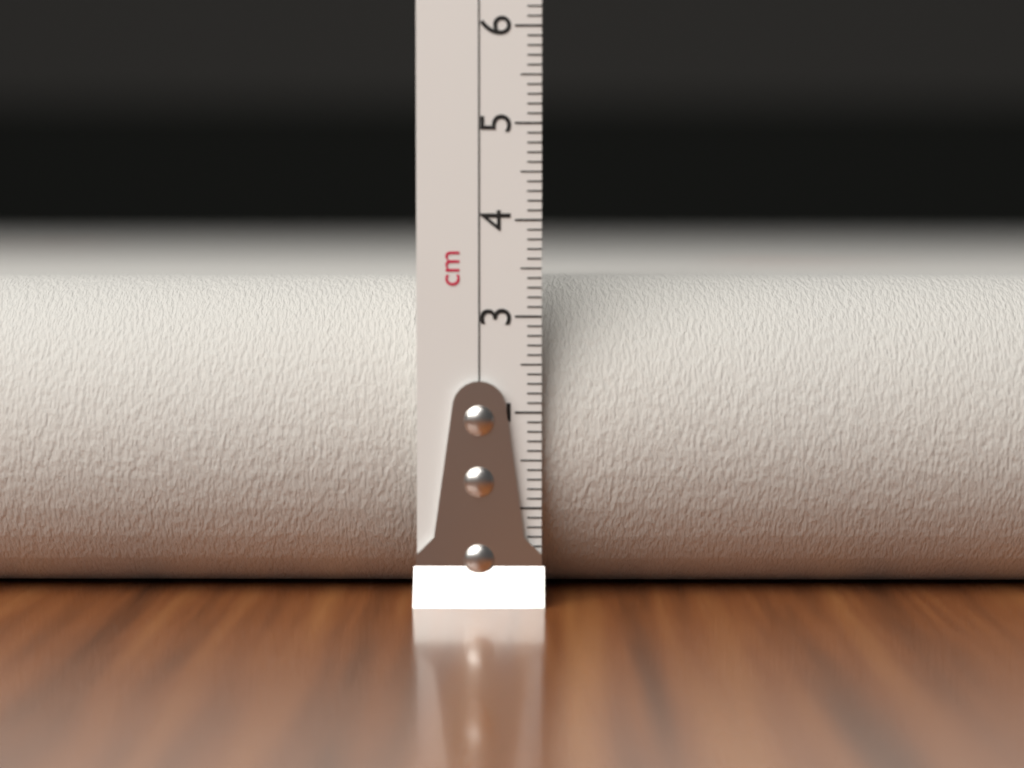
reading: 3.4 cm
